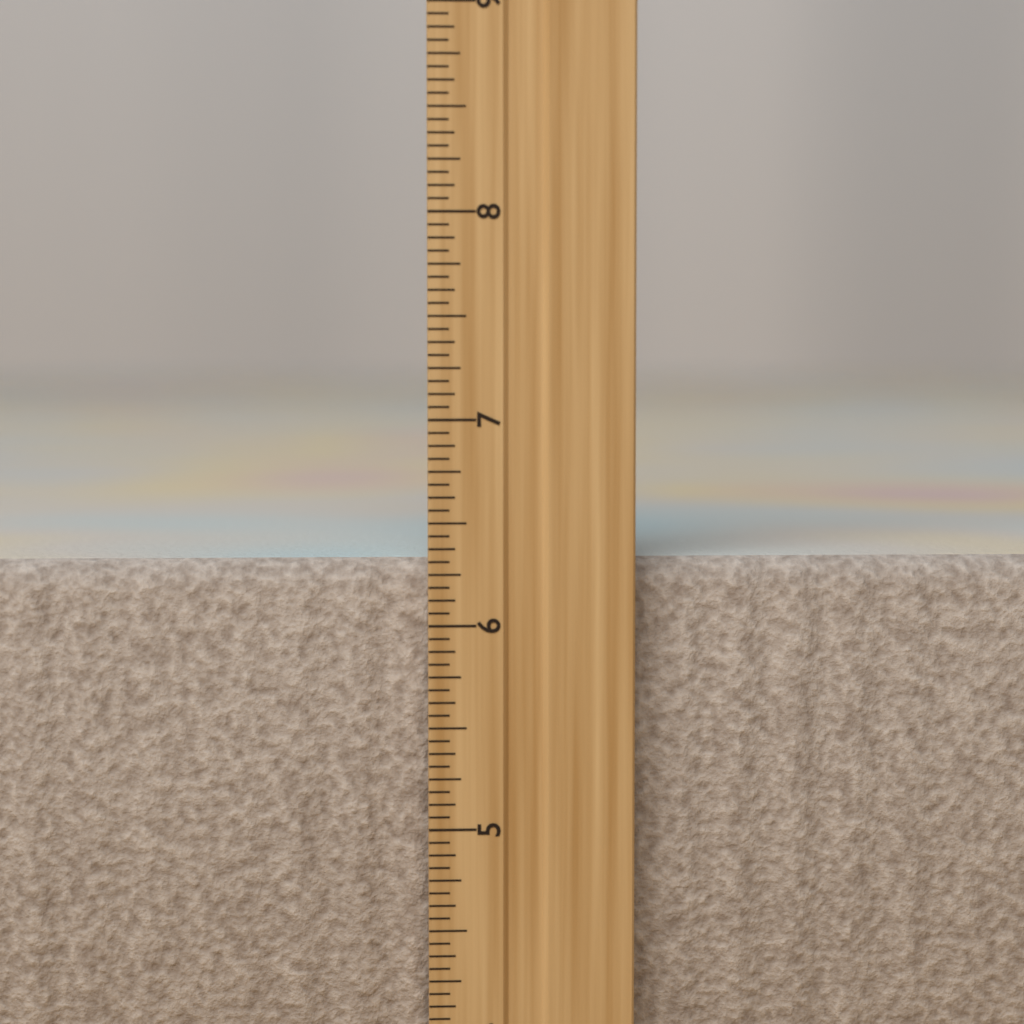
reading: 6.3125 inch
